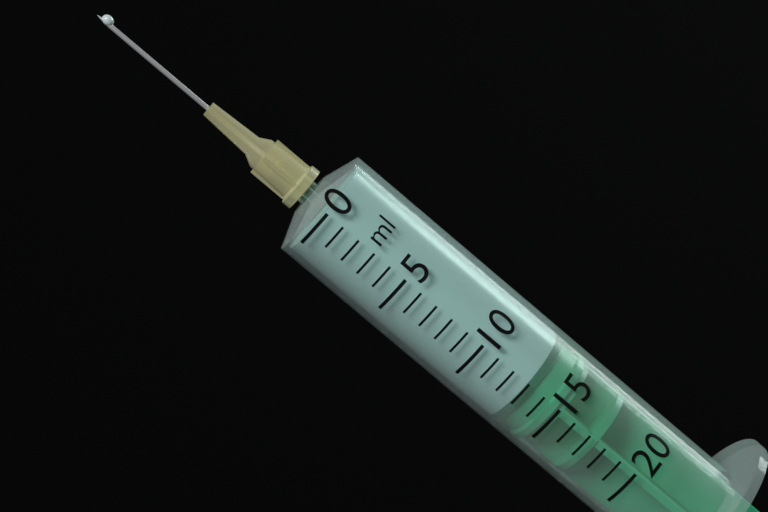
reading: 13 ml
